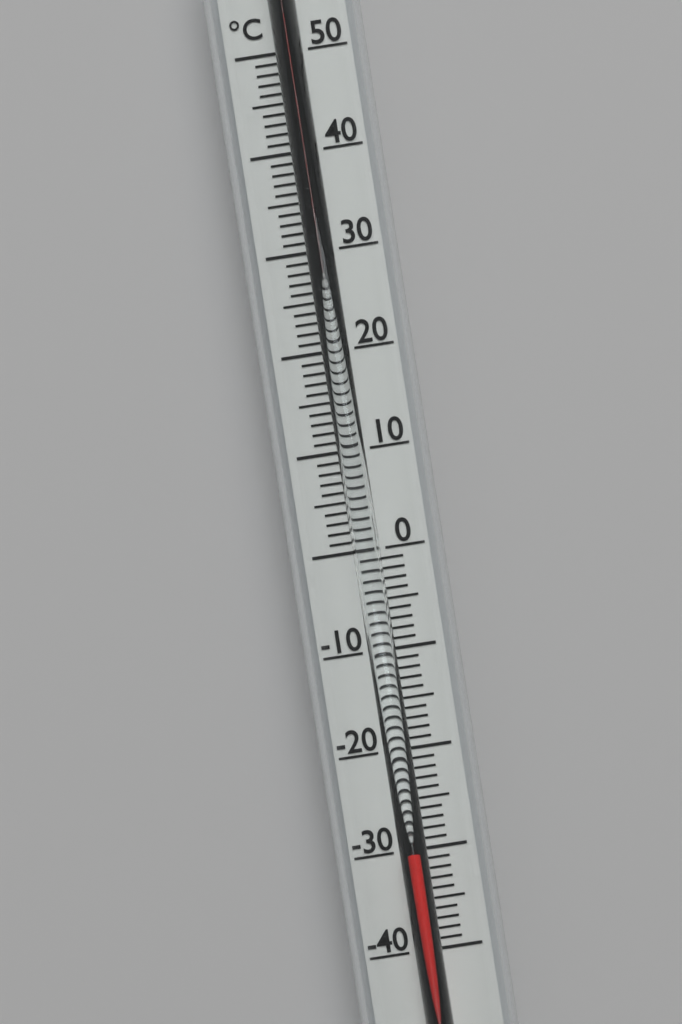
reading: -30 °C
